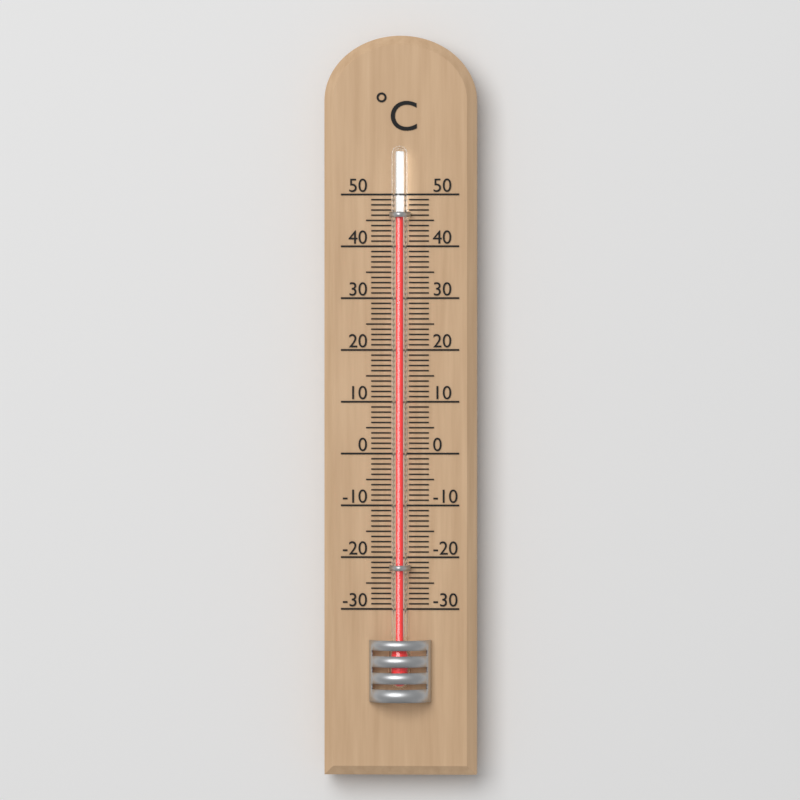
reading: 46 °C
